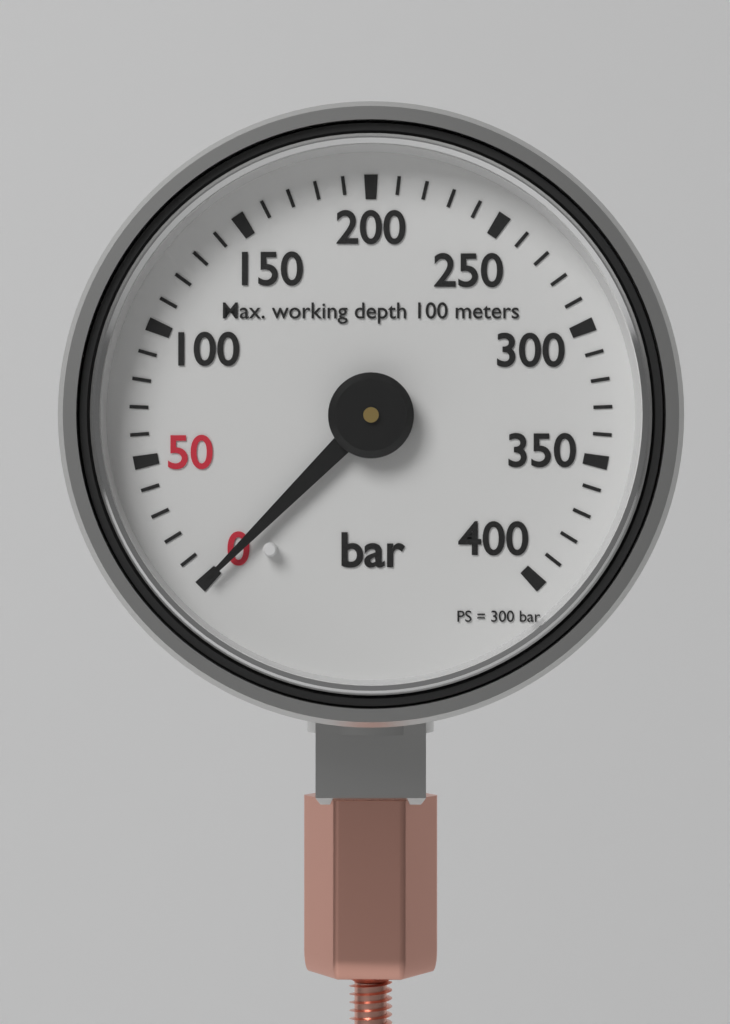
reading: 0 bar
